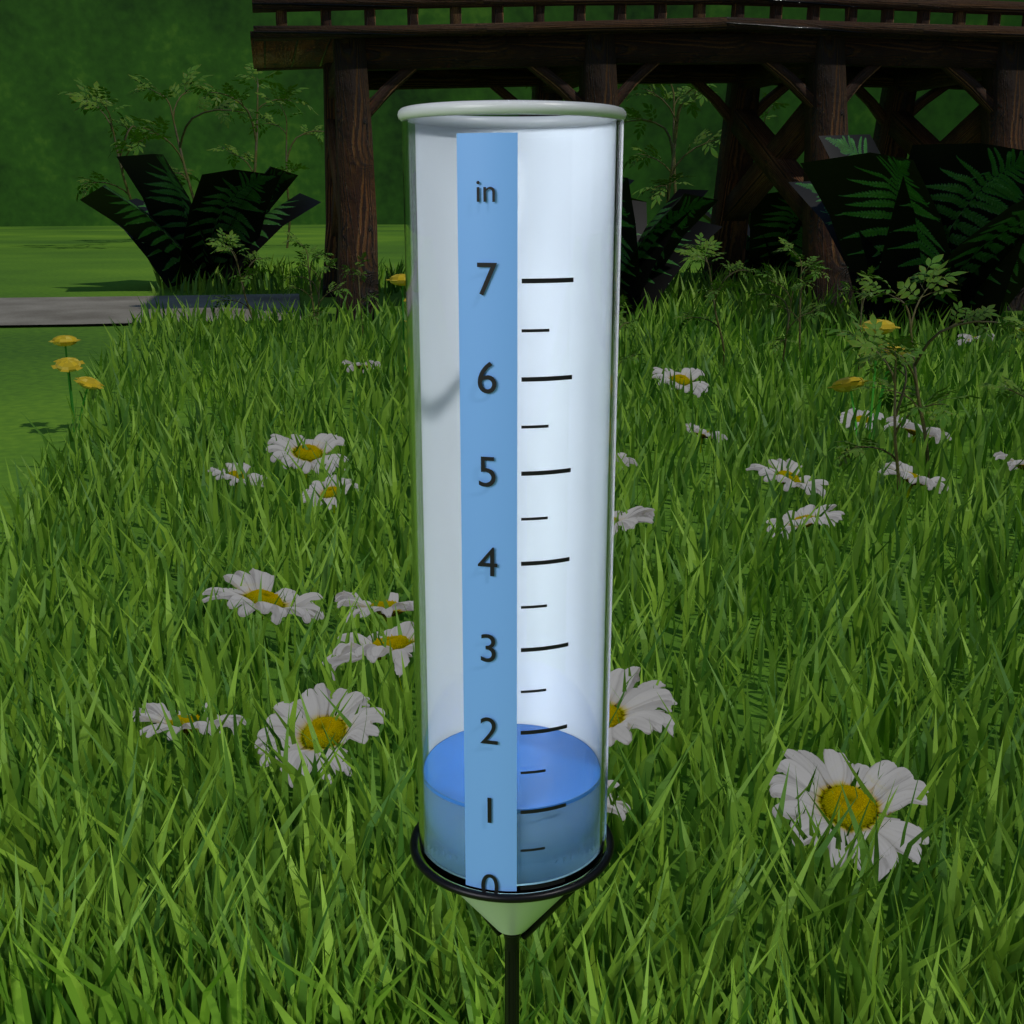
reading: 1.0 in
